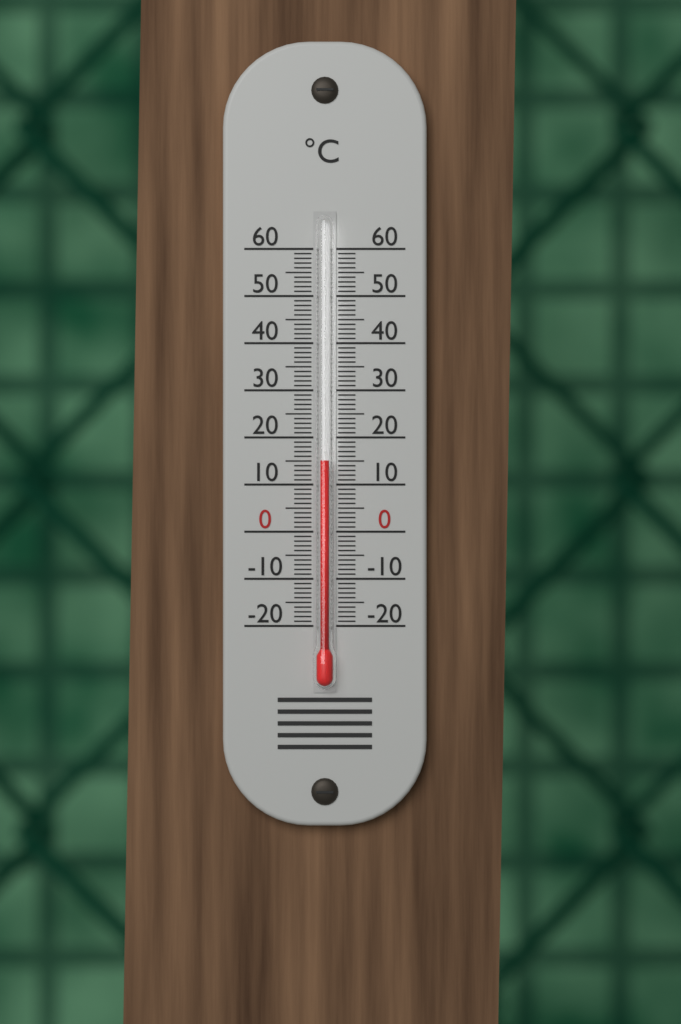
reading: 15 °C
